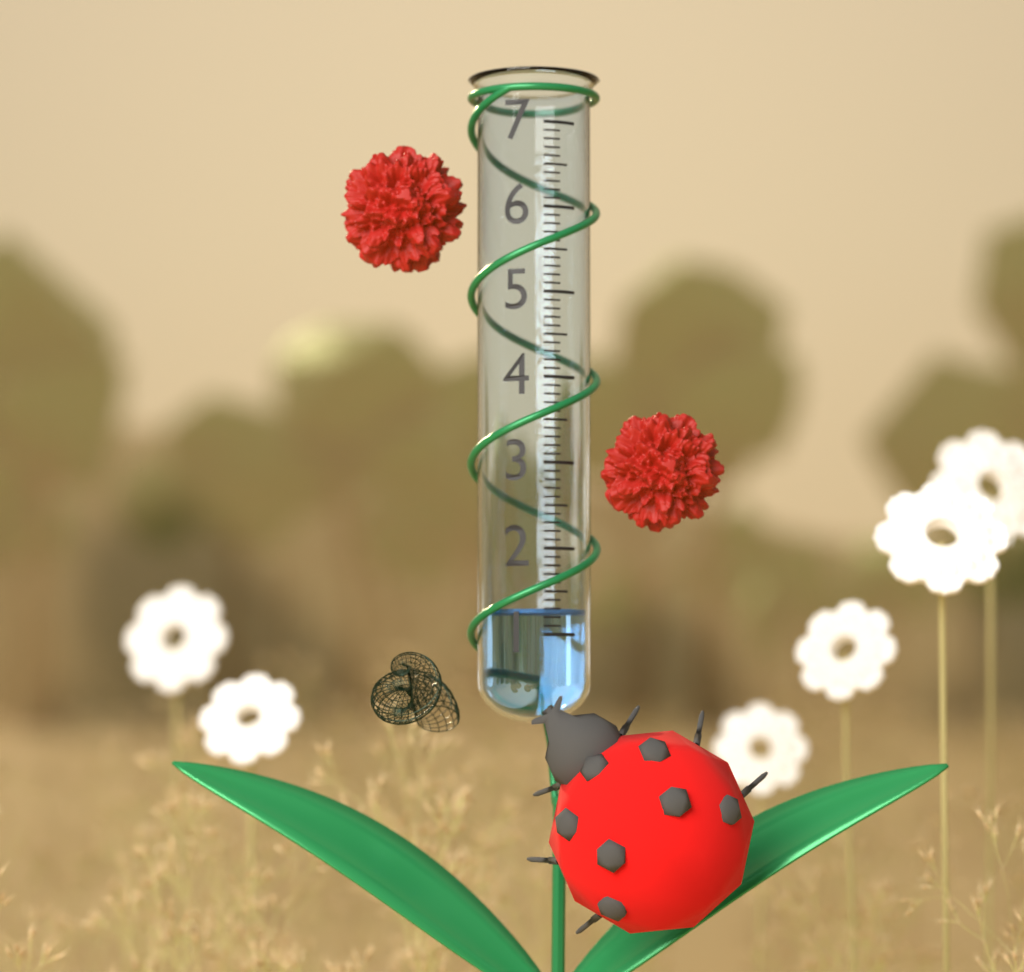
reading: 1.3 (no unit)
